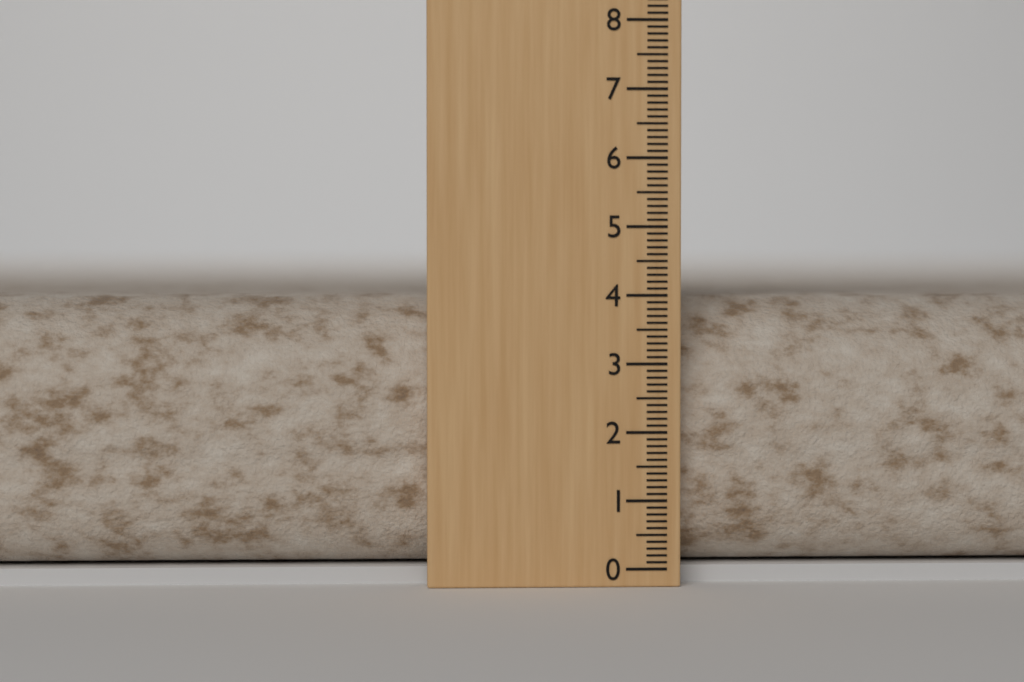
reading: 4.0 (no unit)
